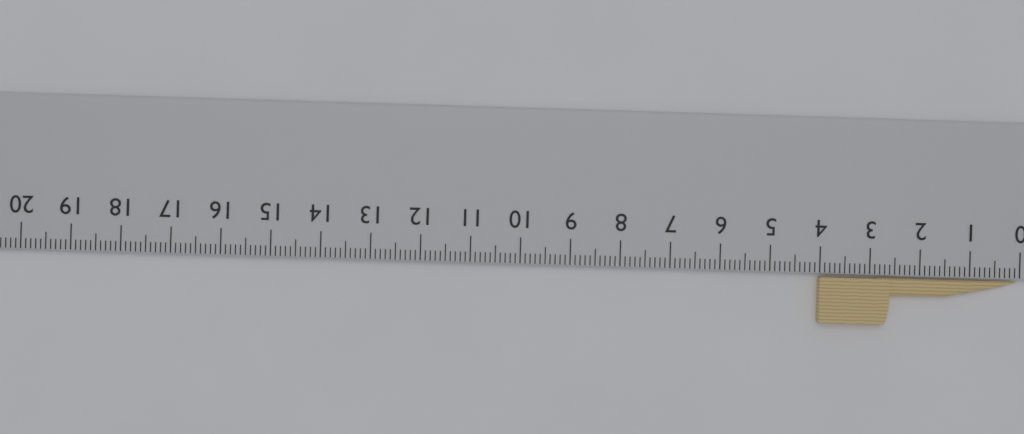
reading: 4.0 cm
